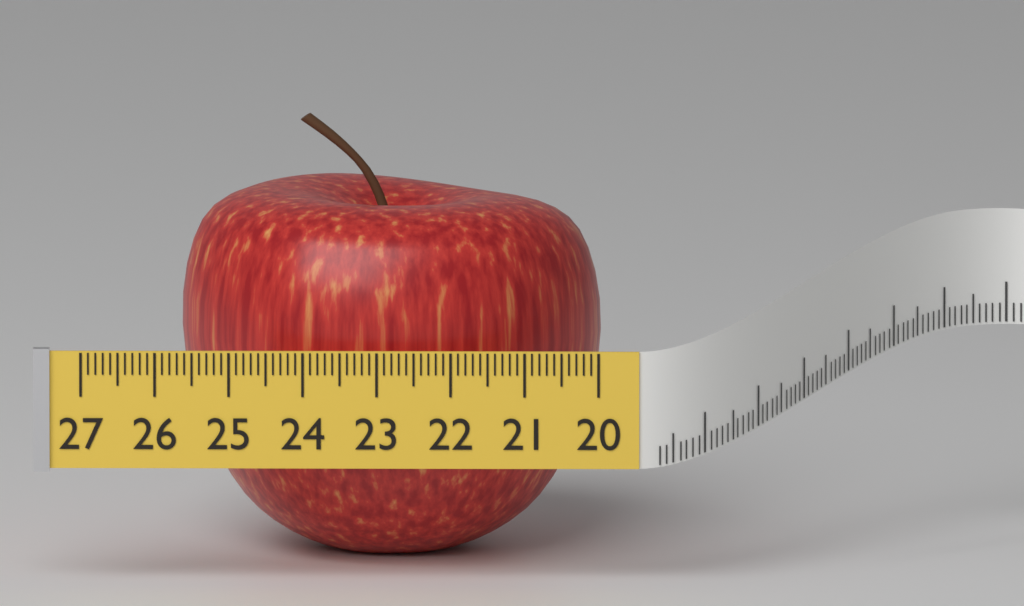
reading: 25.7 (no unit)
